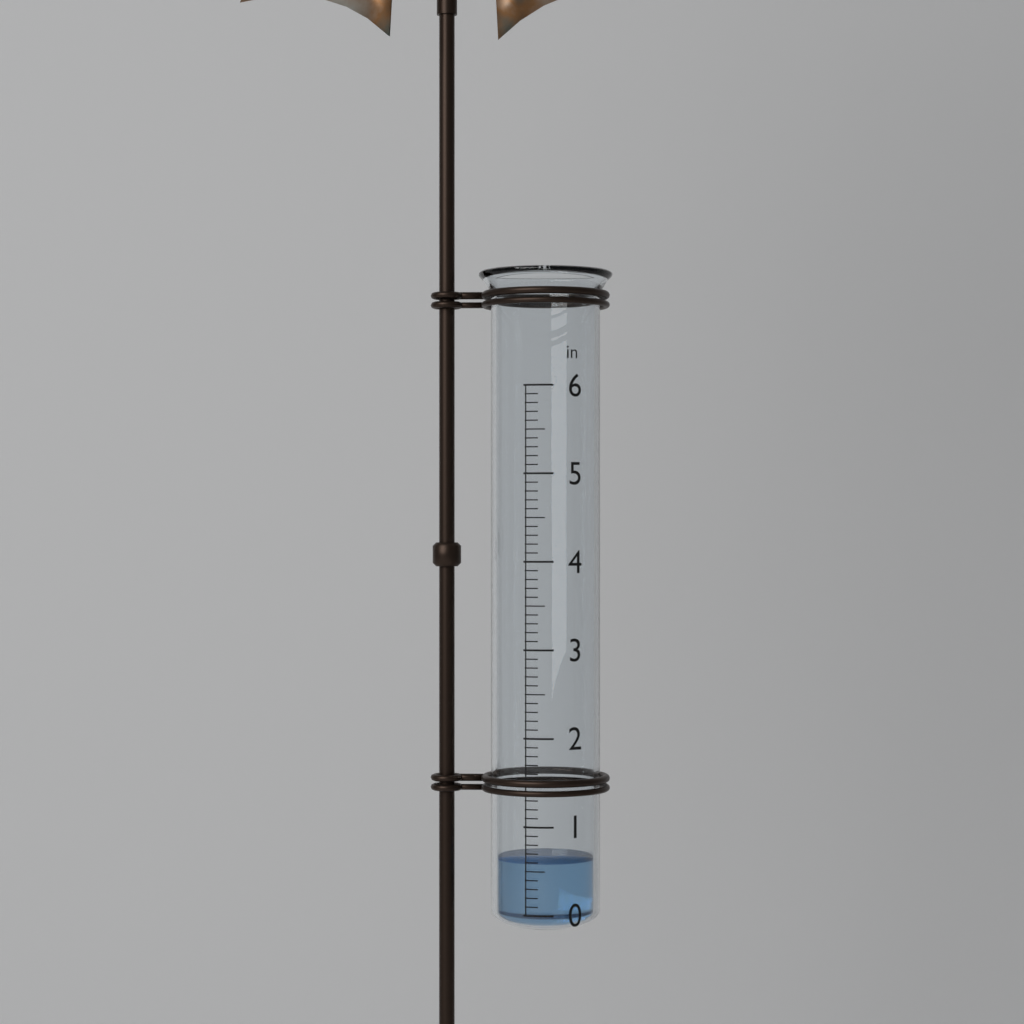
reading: 0.6 in
